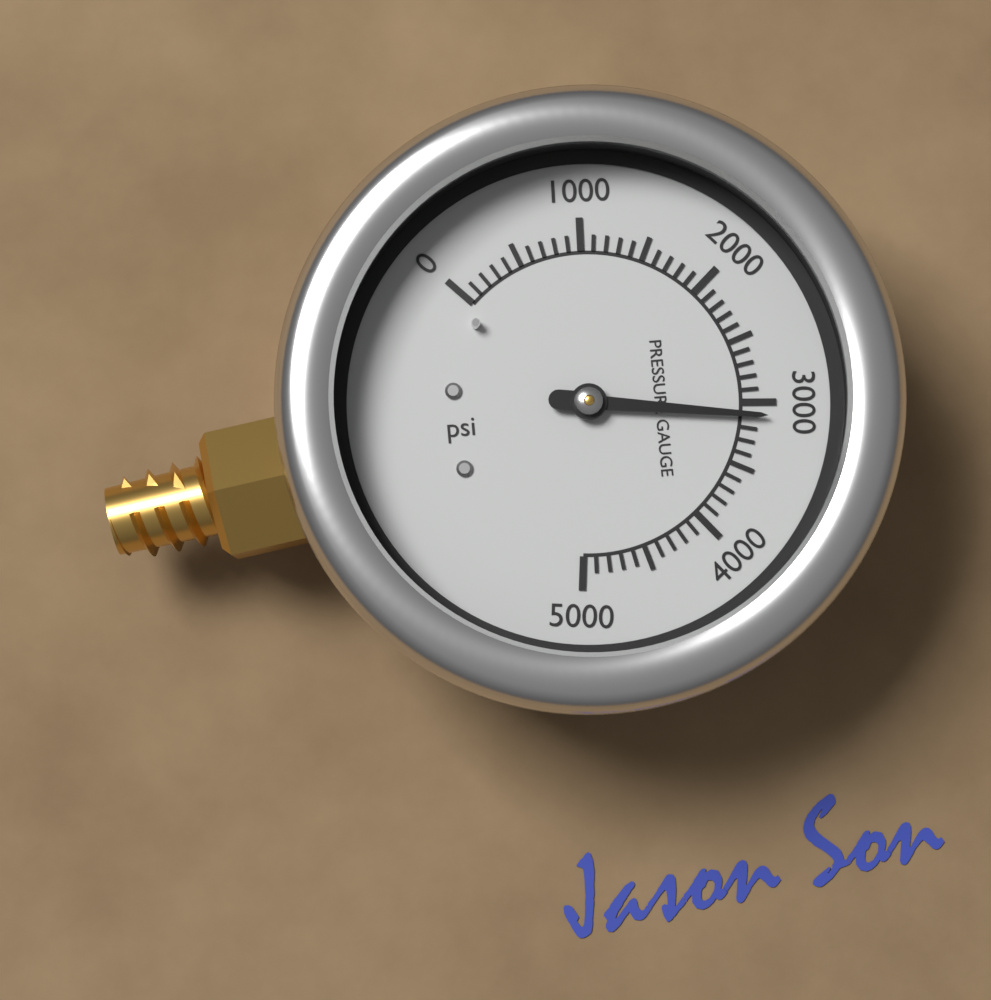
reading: 3100 psi
